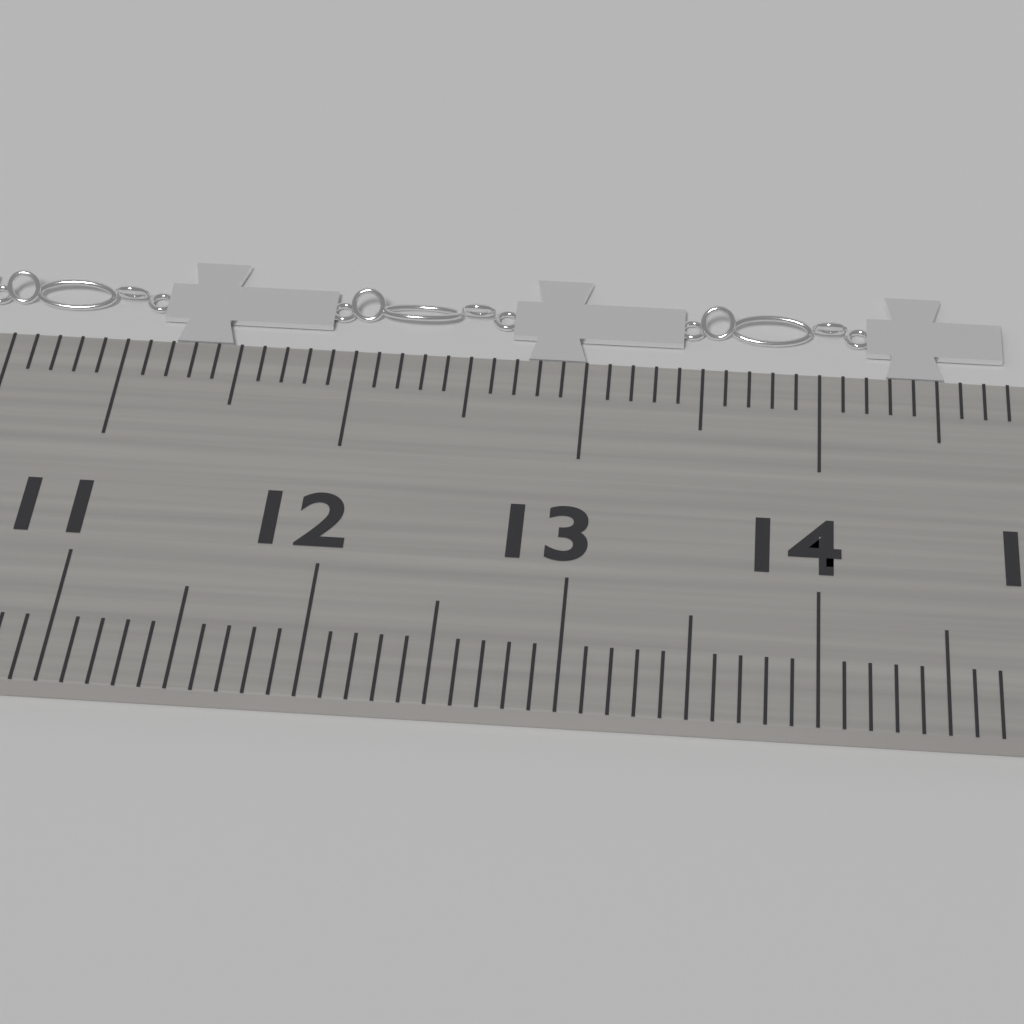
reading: 14.8 cm
